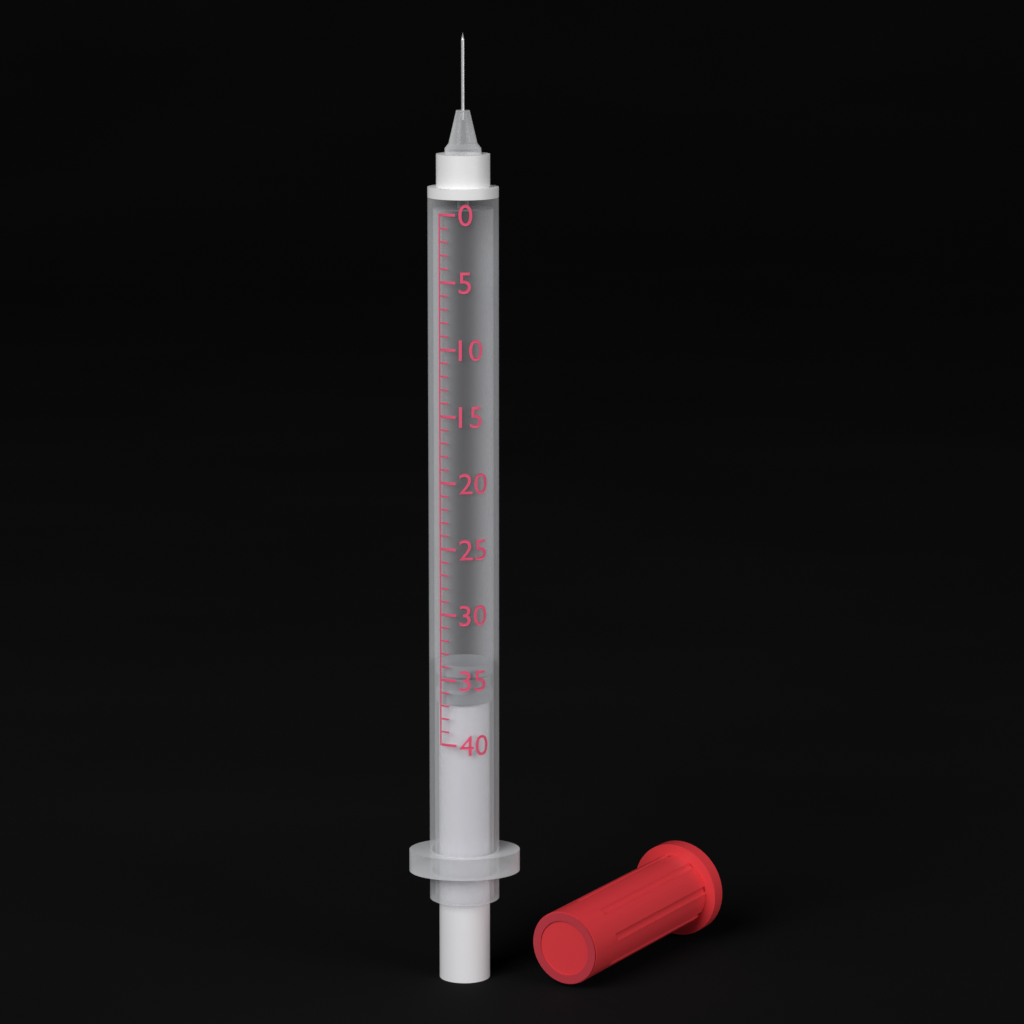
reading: 34 (no unit)
